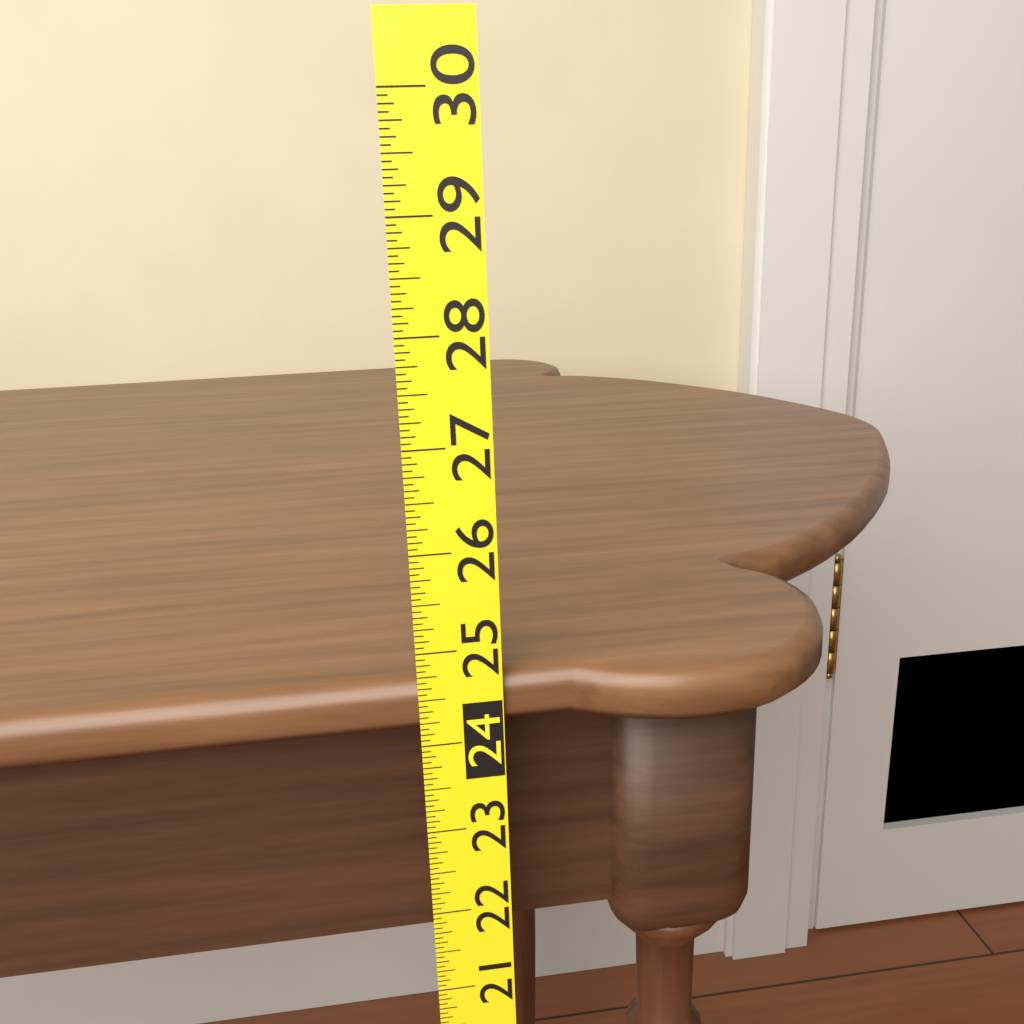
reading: 24.6875 (no unit)
